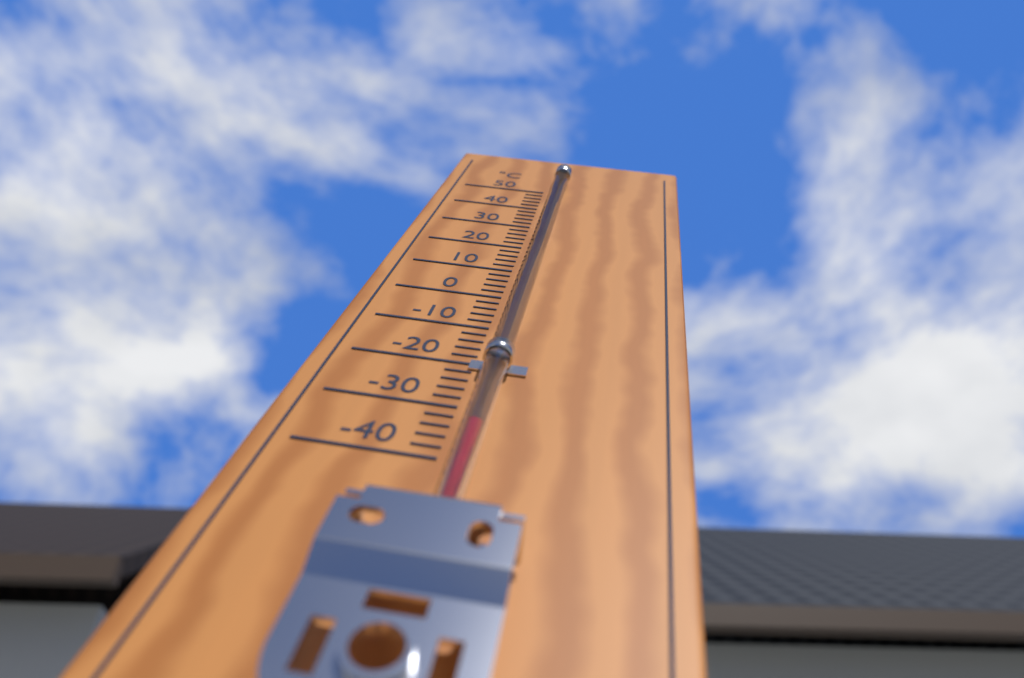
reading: -36 °C
